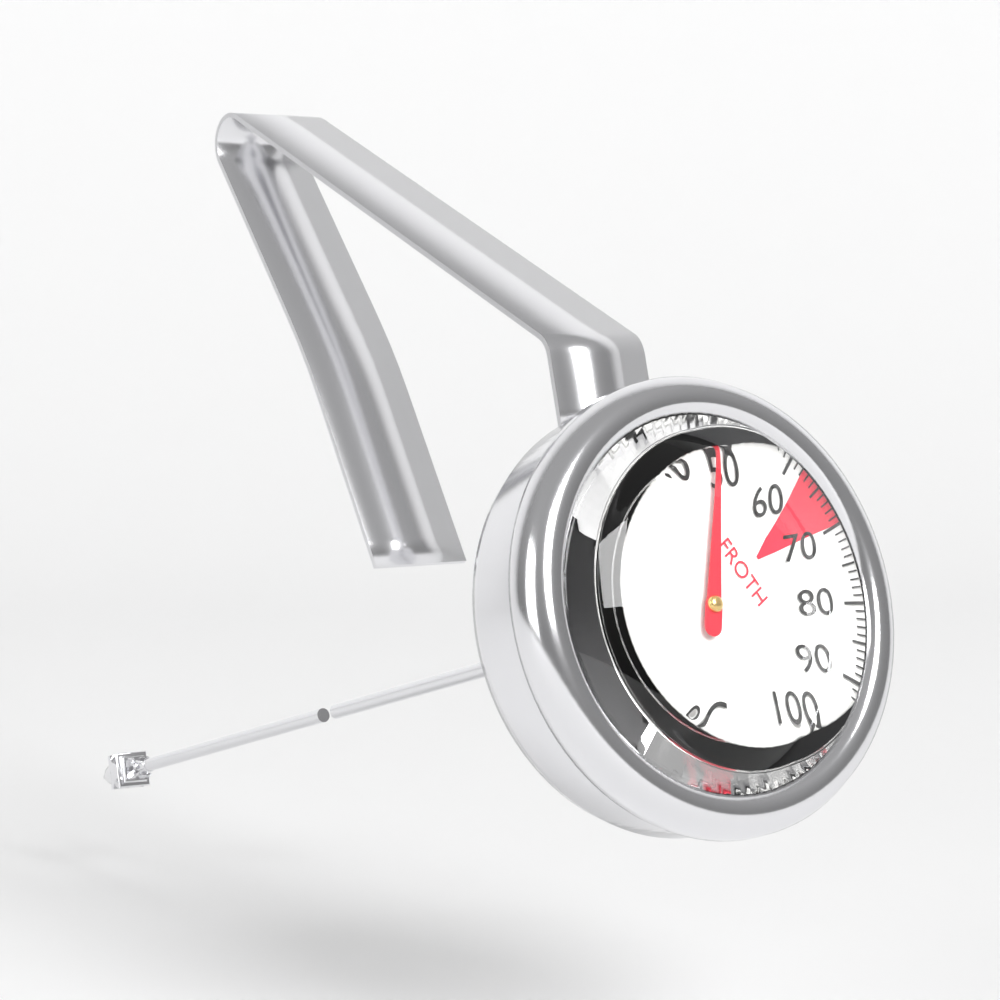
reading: 48 °C
